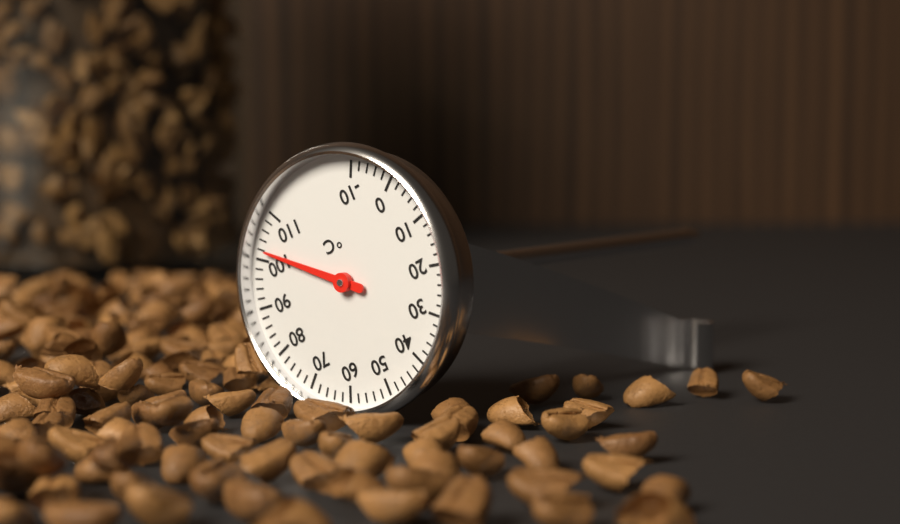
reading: 102 °C
